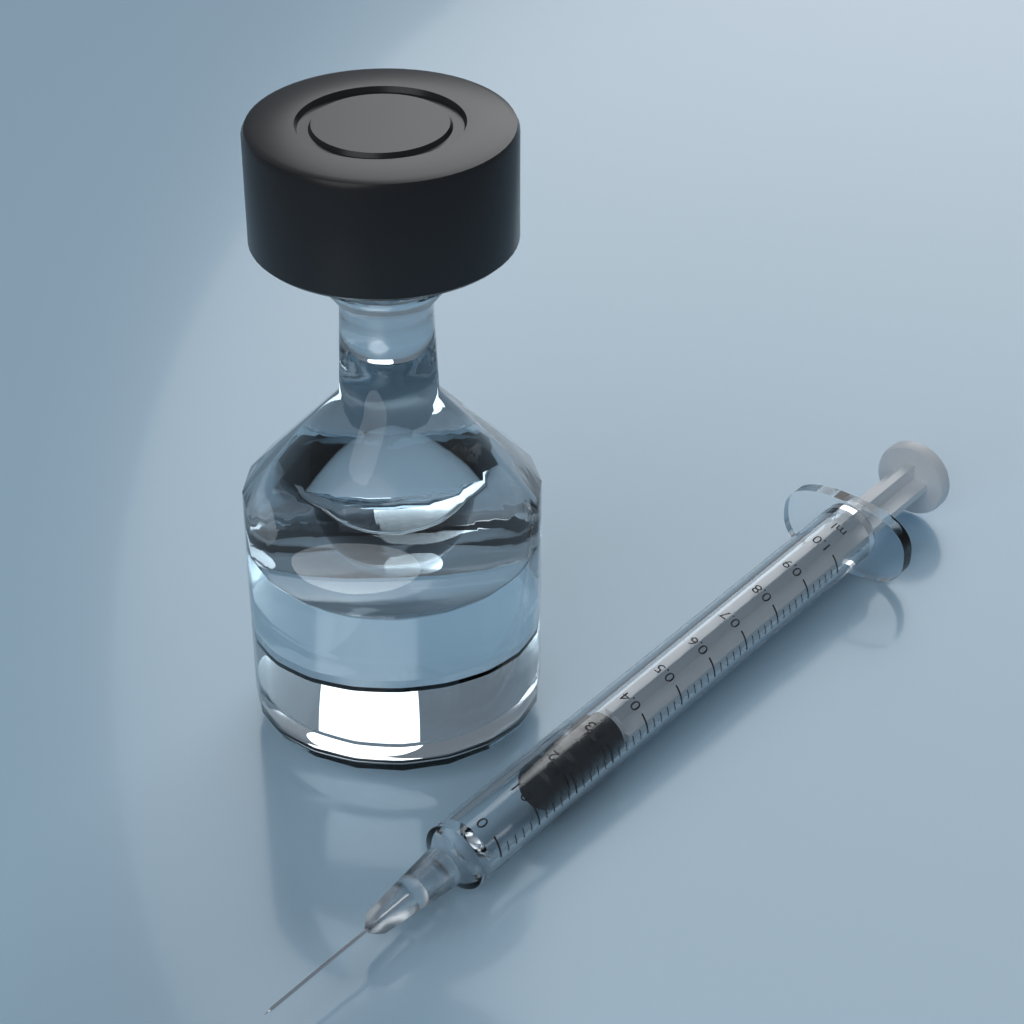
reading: 0.16 ml
